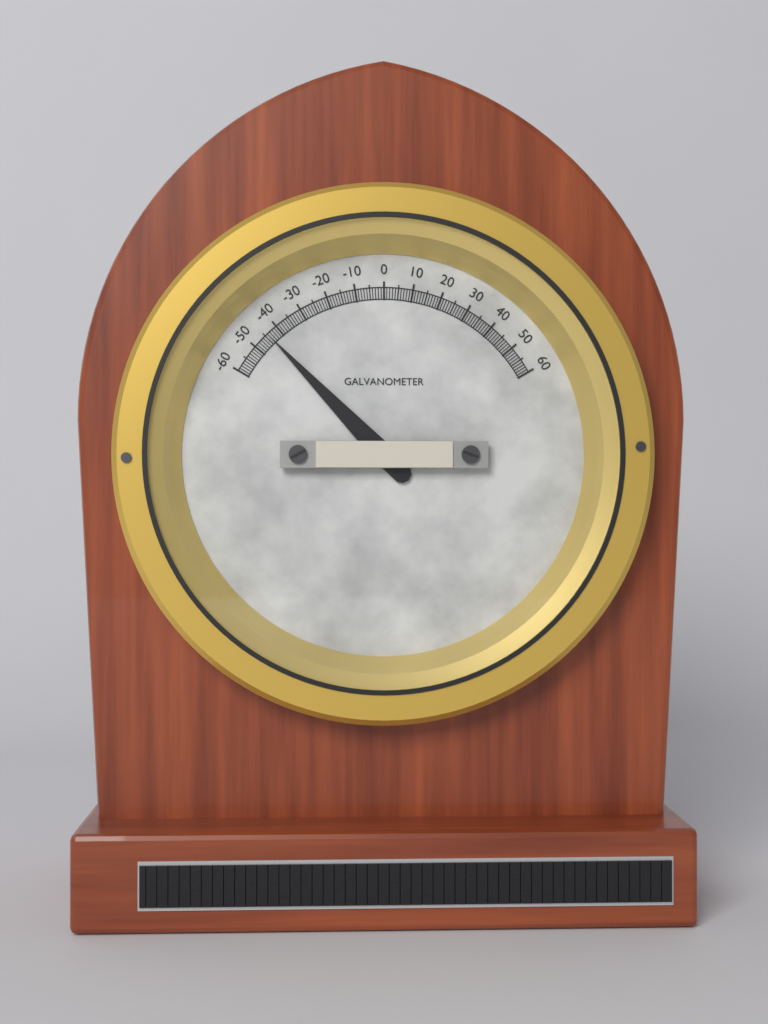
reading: -44 (no unit)
